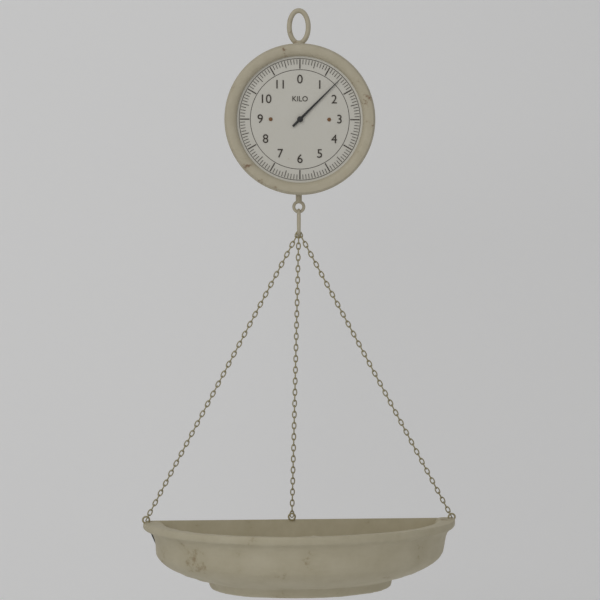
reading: 1.5 kg
